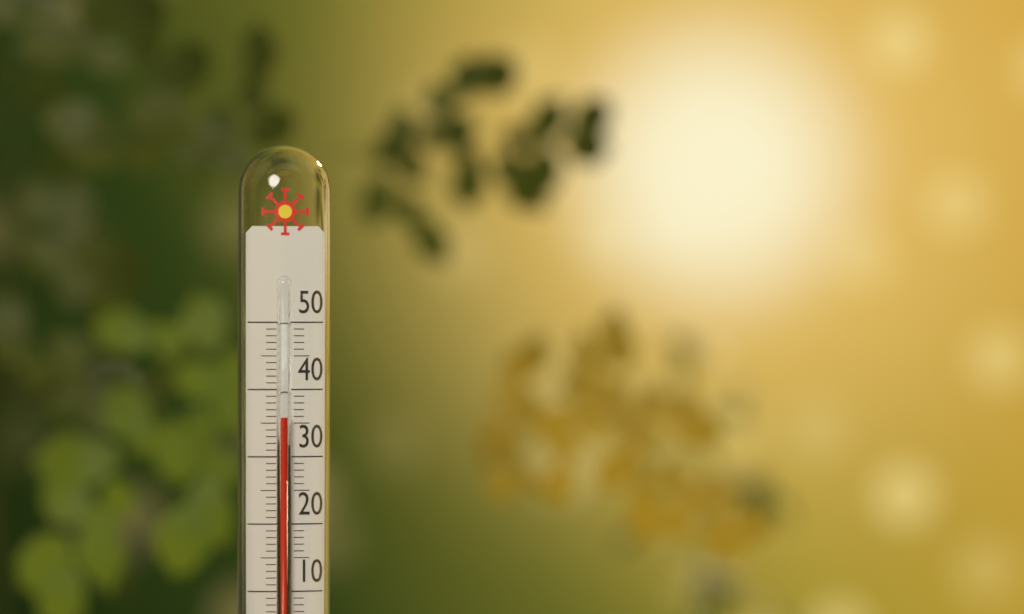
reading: 36 °C
